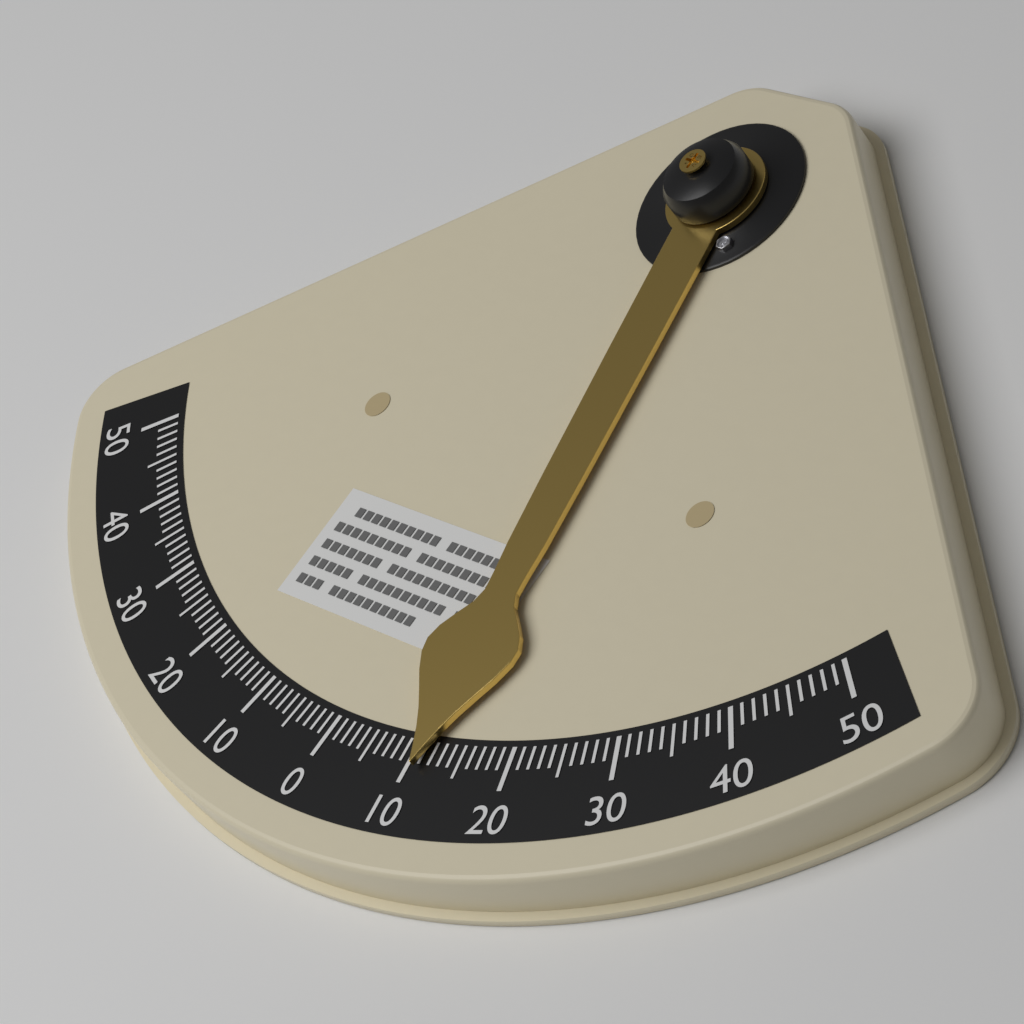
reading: 11 °
